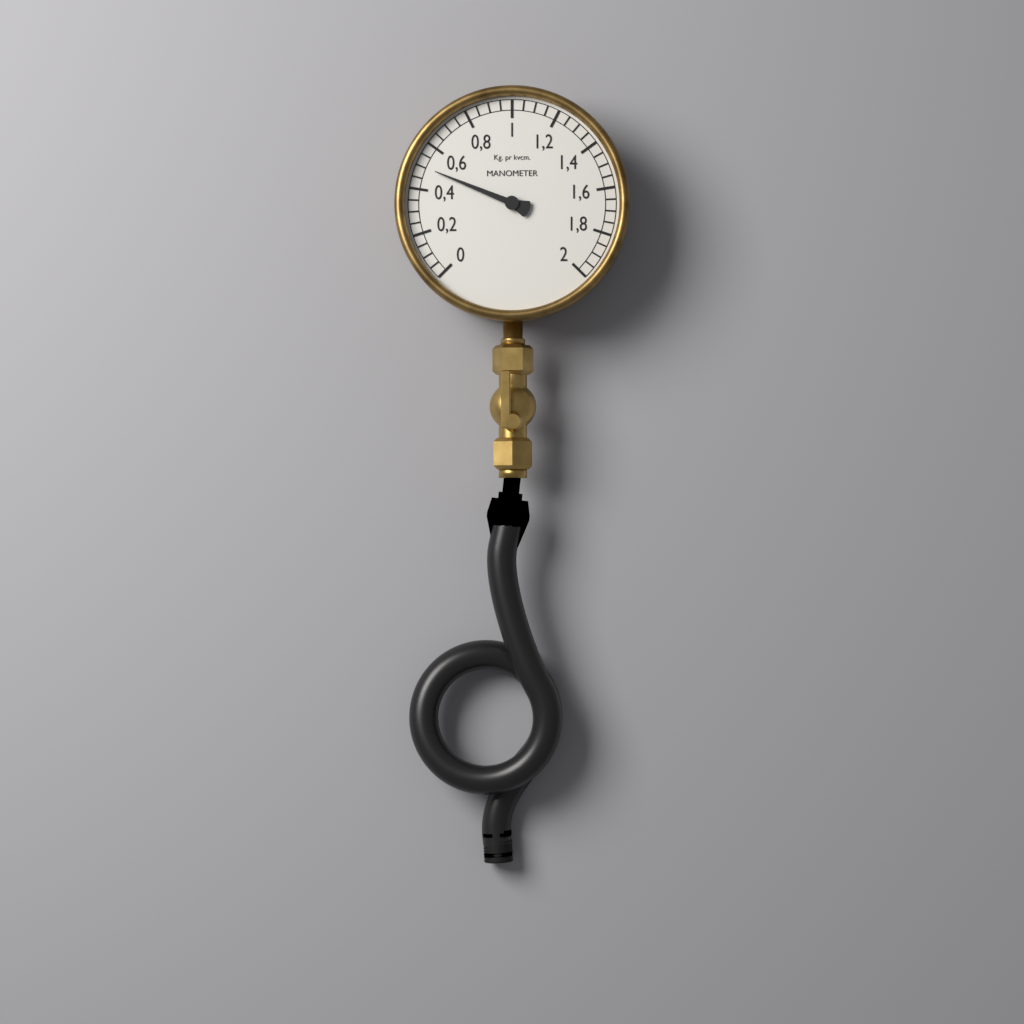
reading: 0.50 kg/cm²
